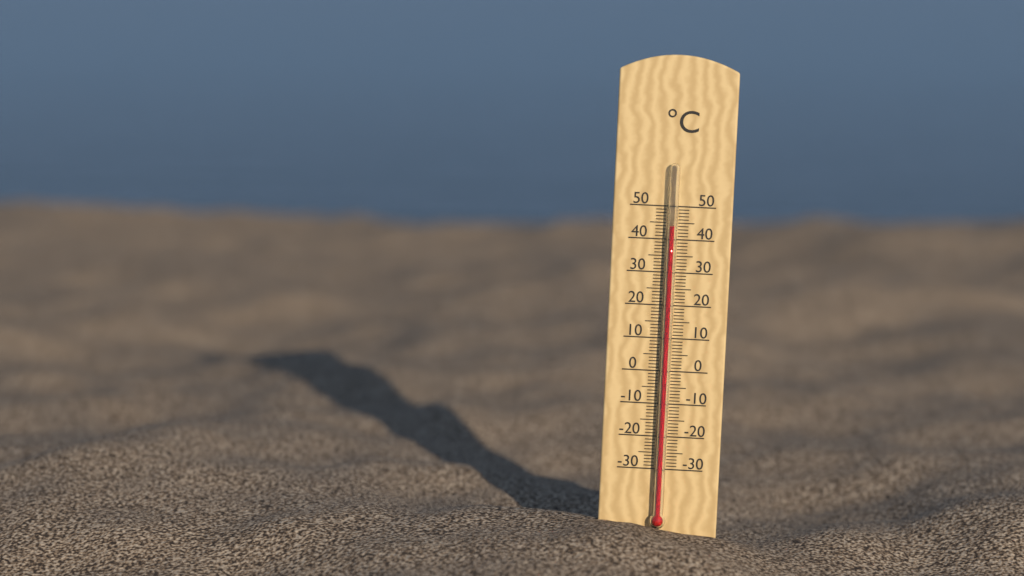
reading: 44 °C
